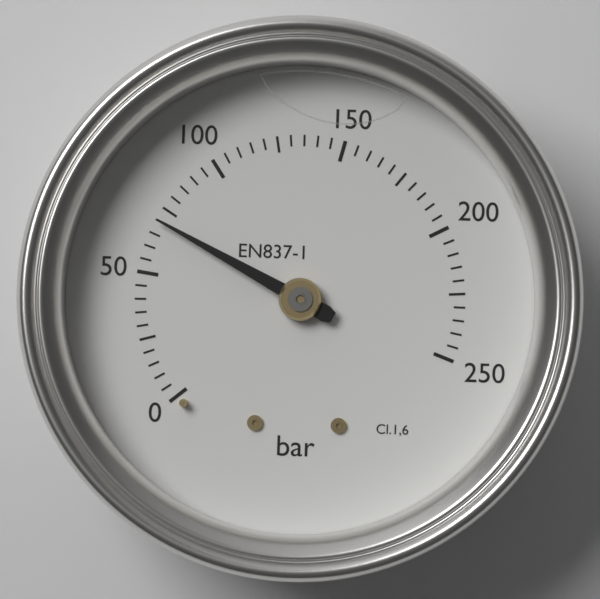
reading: 70 bar
